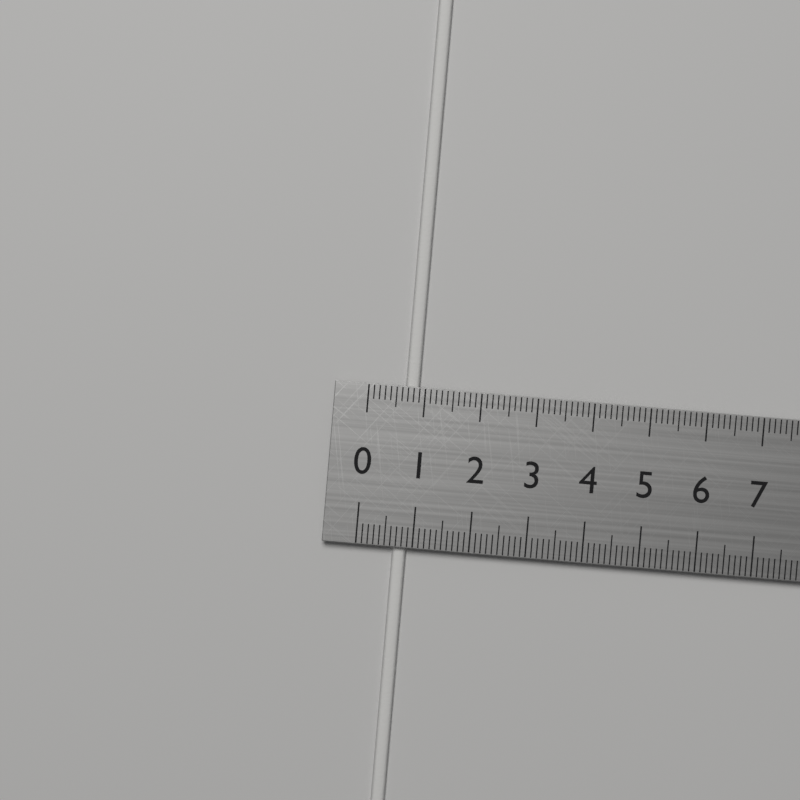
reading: 0.9 cm
